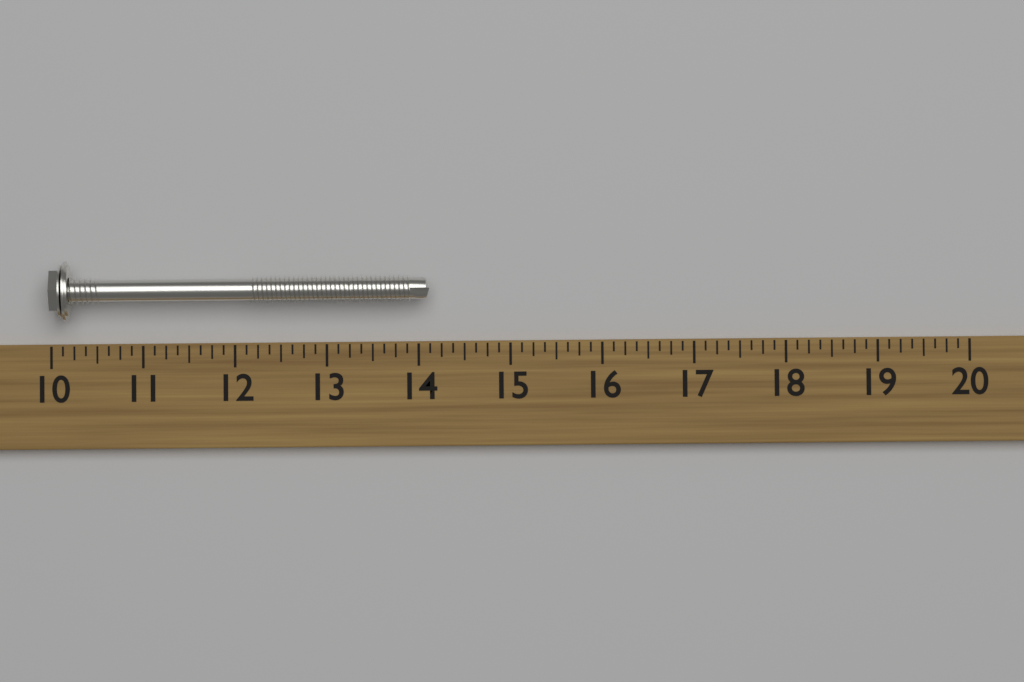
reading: 14.125 (no unit)
